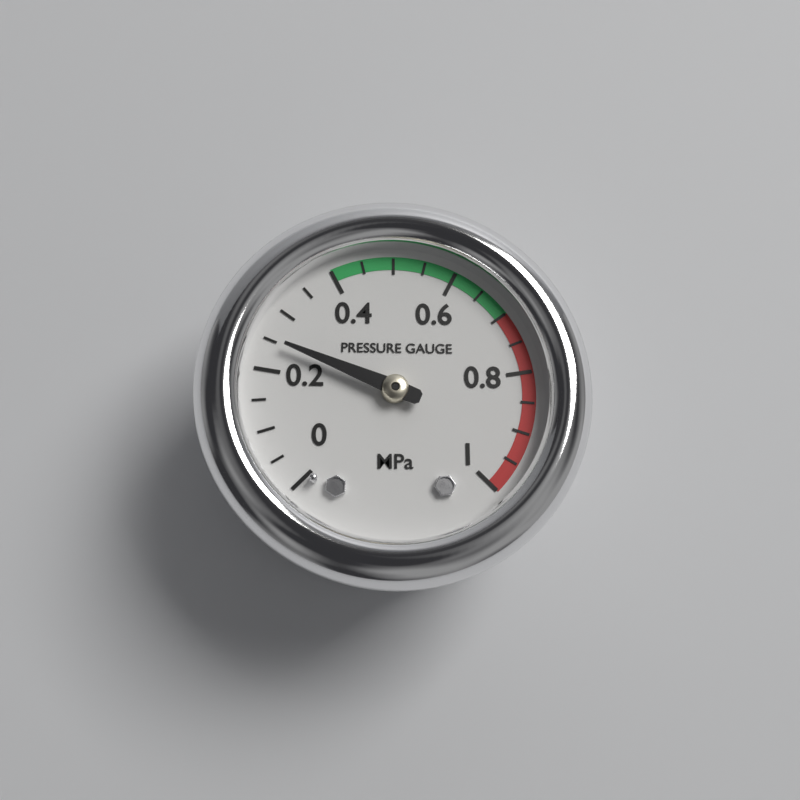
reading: 0.25 MPa
